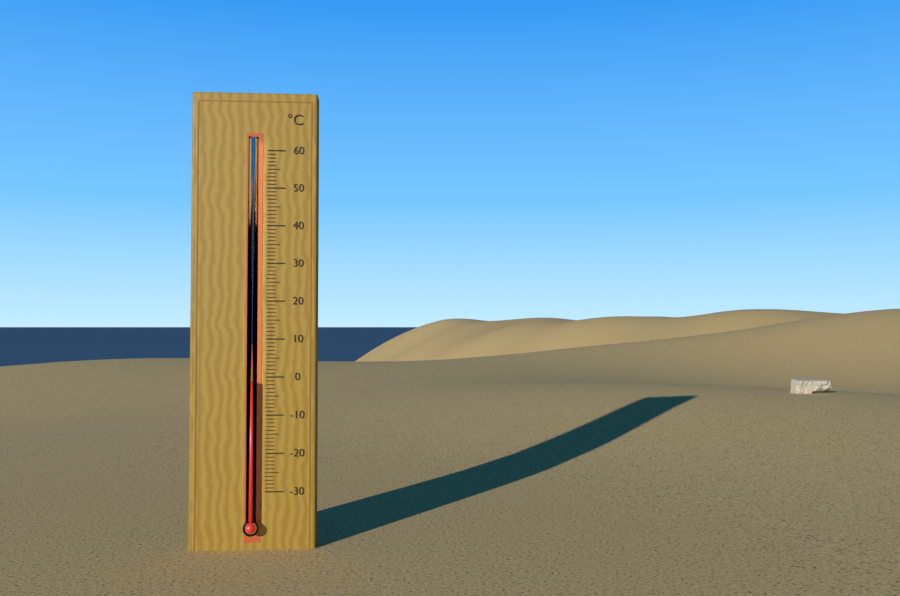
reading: -1 °C
